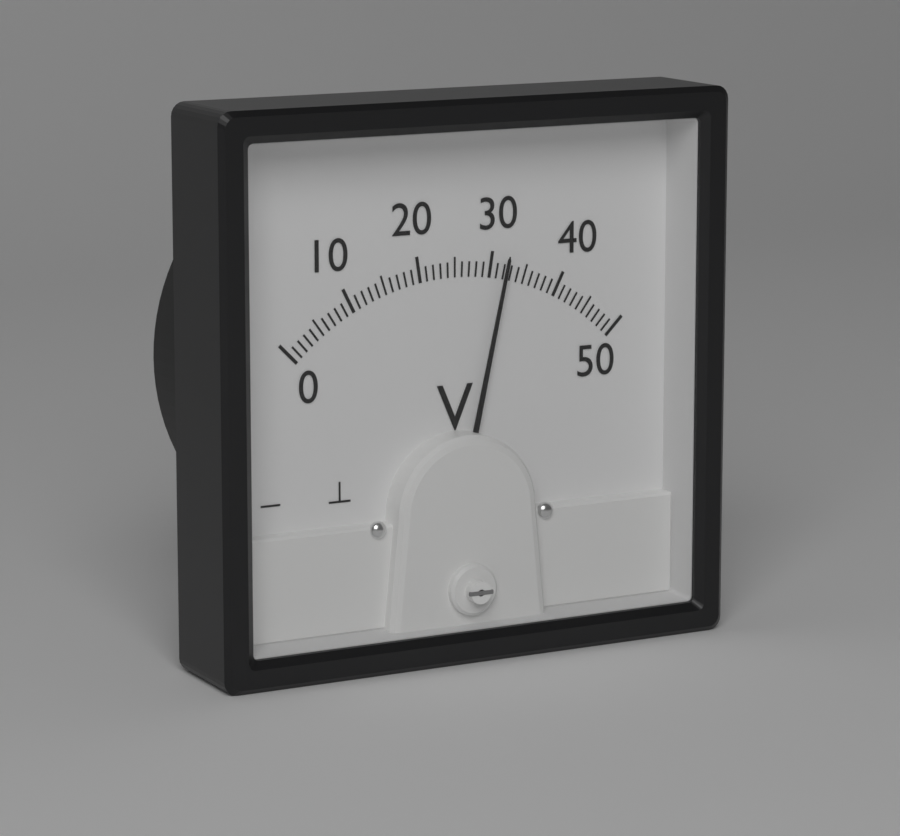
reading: 32 V
